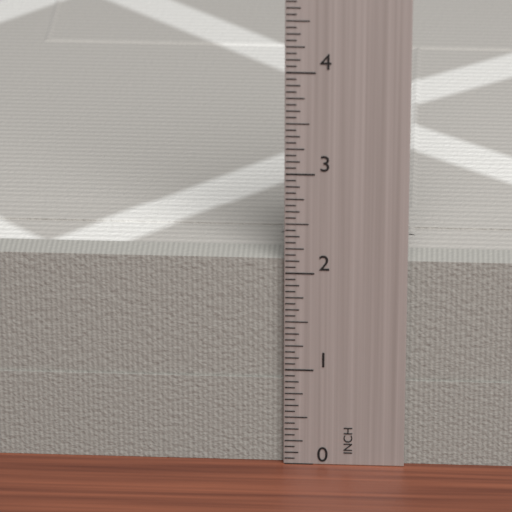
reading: 2.1250 in
